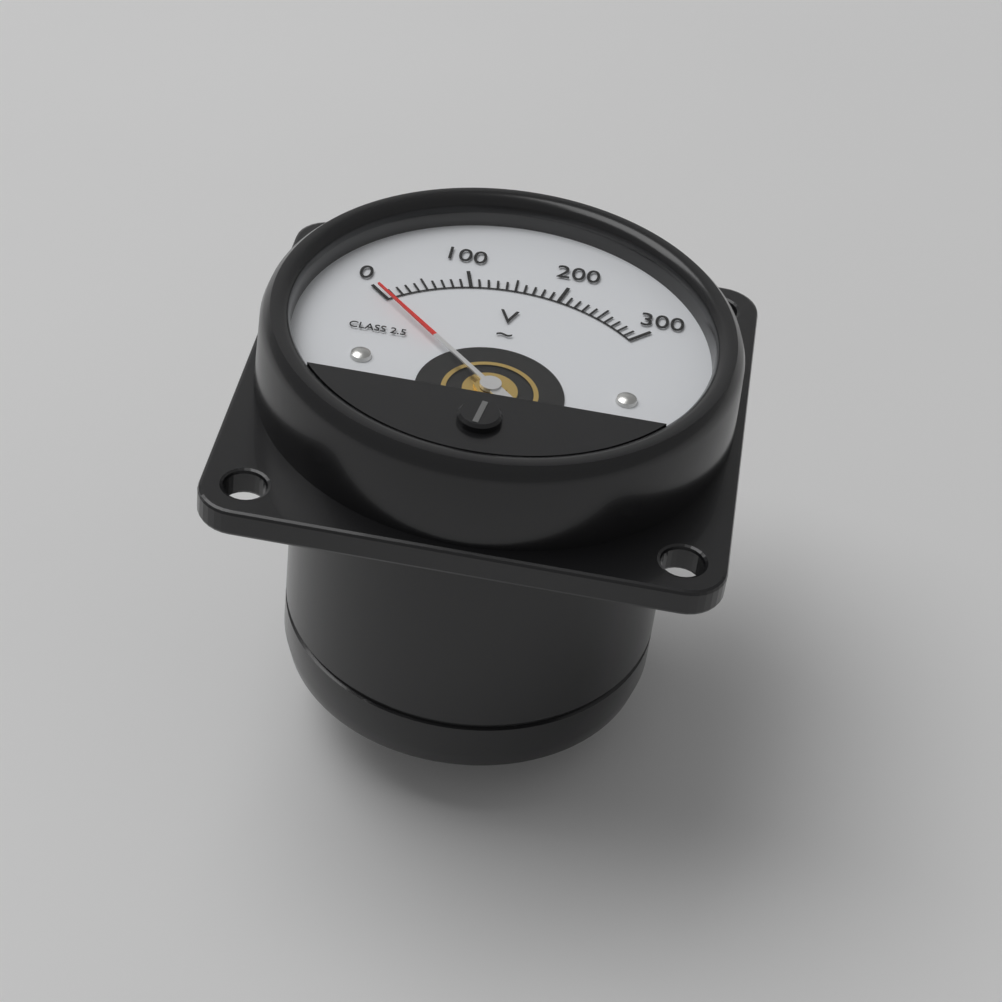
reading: 0 V
